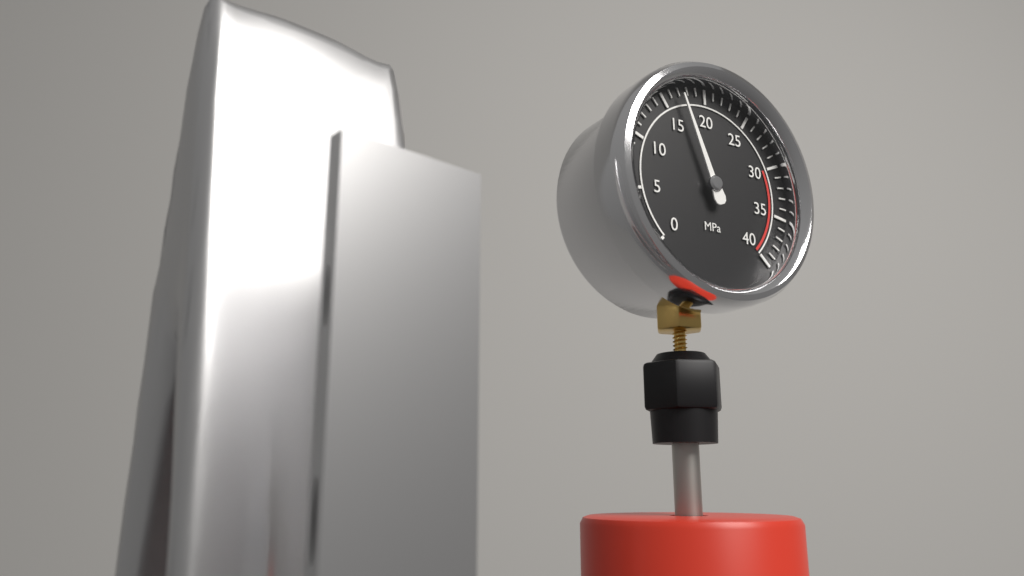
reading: 17 MPa
